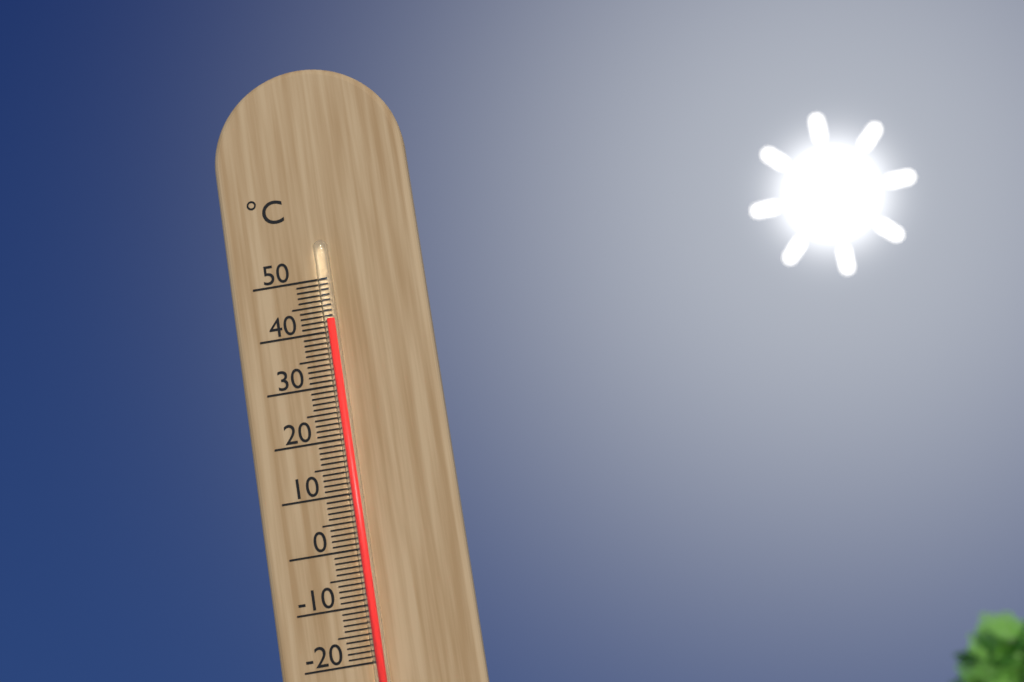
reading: 42 °C
